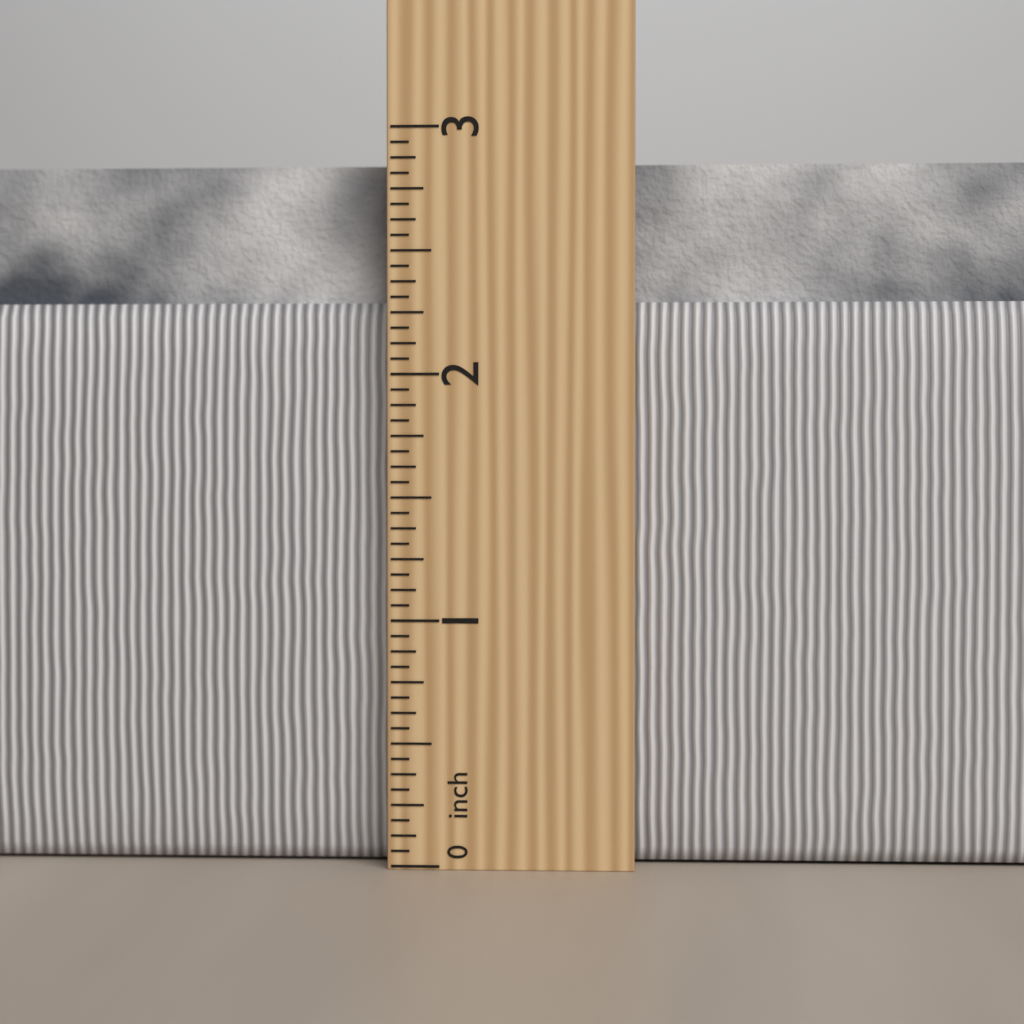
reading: 2.8750 in
